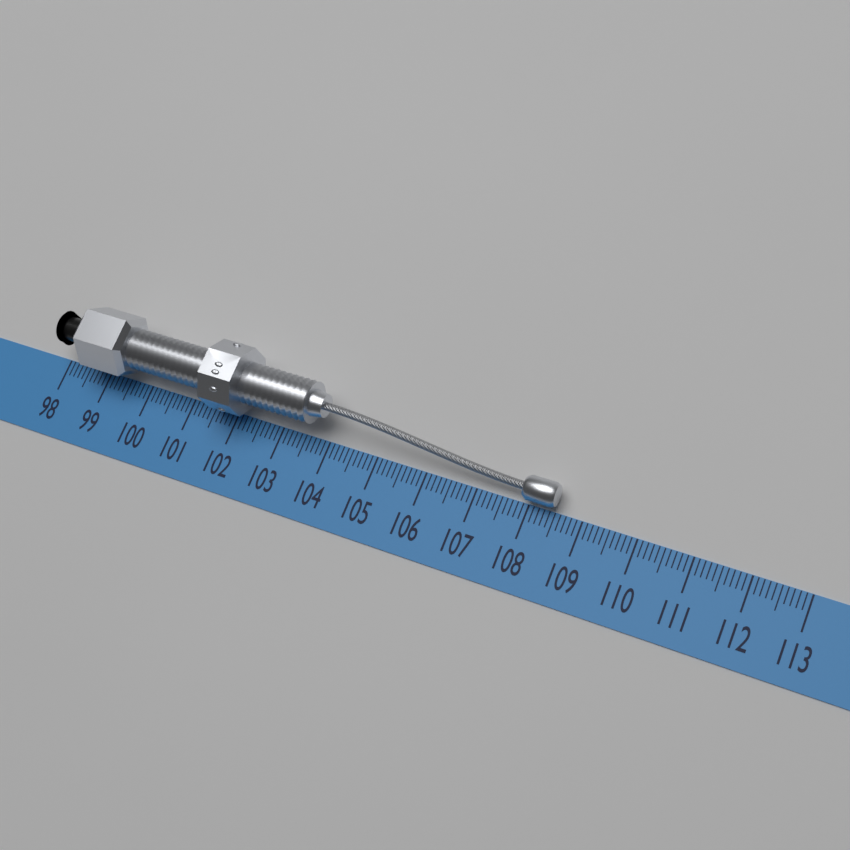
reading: 108.5 (no unit)
